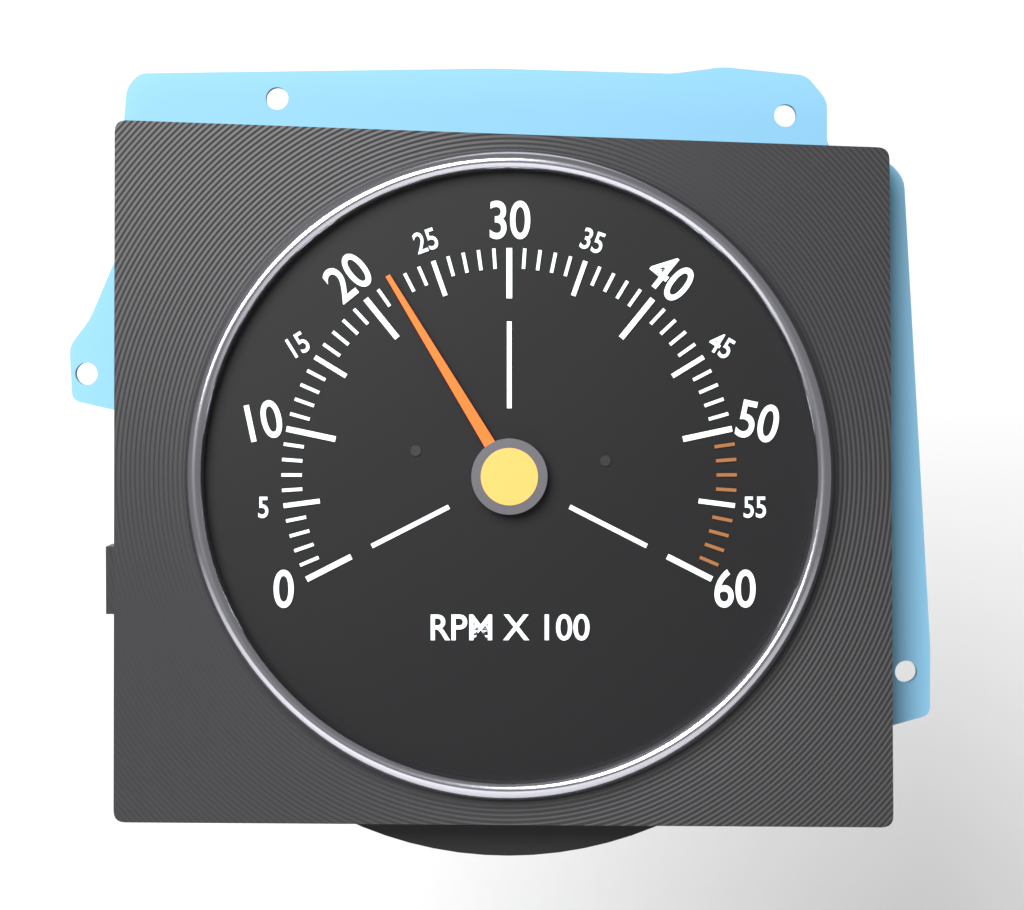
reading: 2200 RPM
